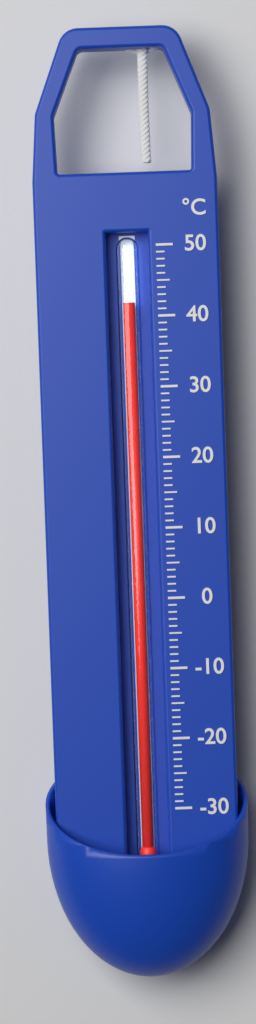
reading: 42 °C
